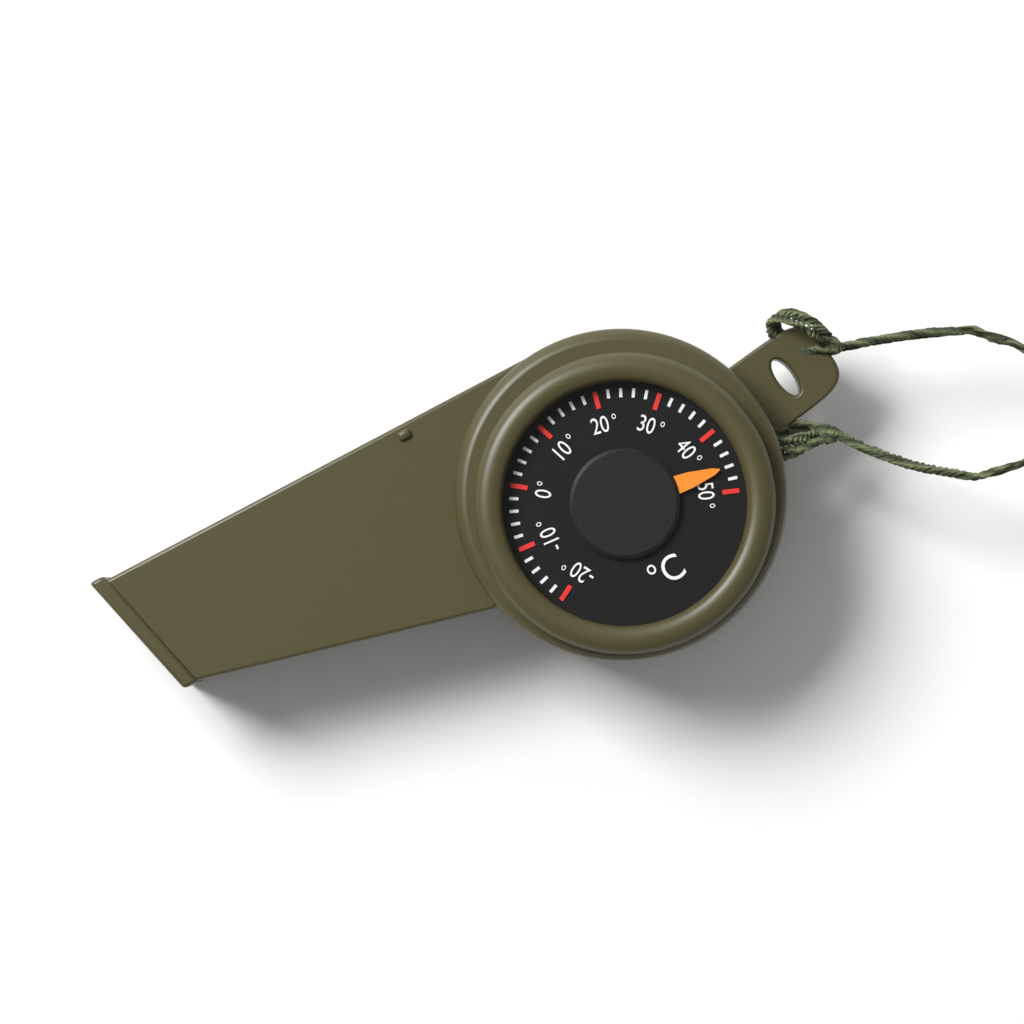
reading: 46 °C
